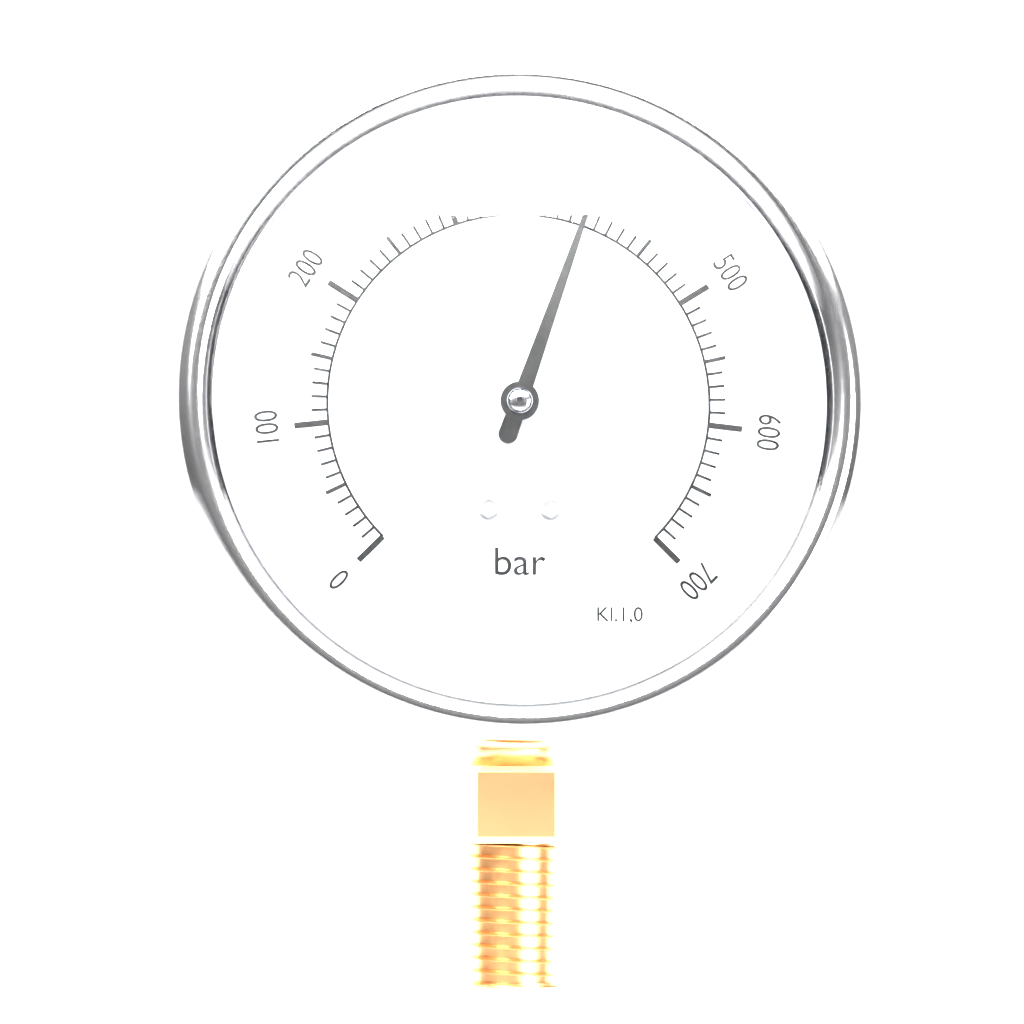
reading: 400 bar
